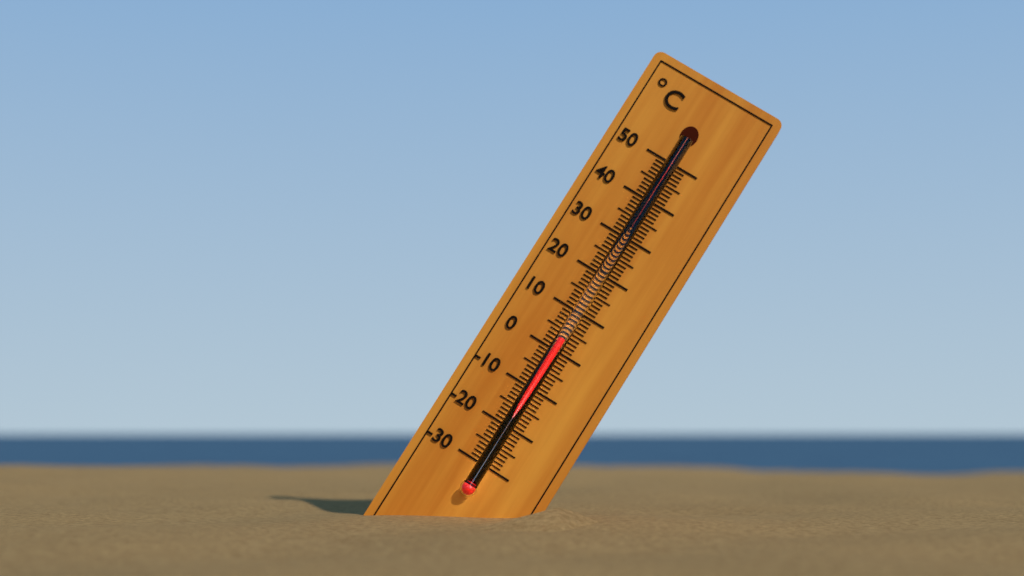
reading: 3 °C
